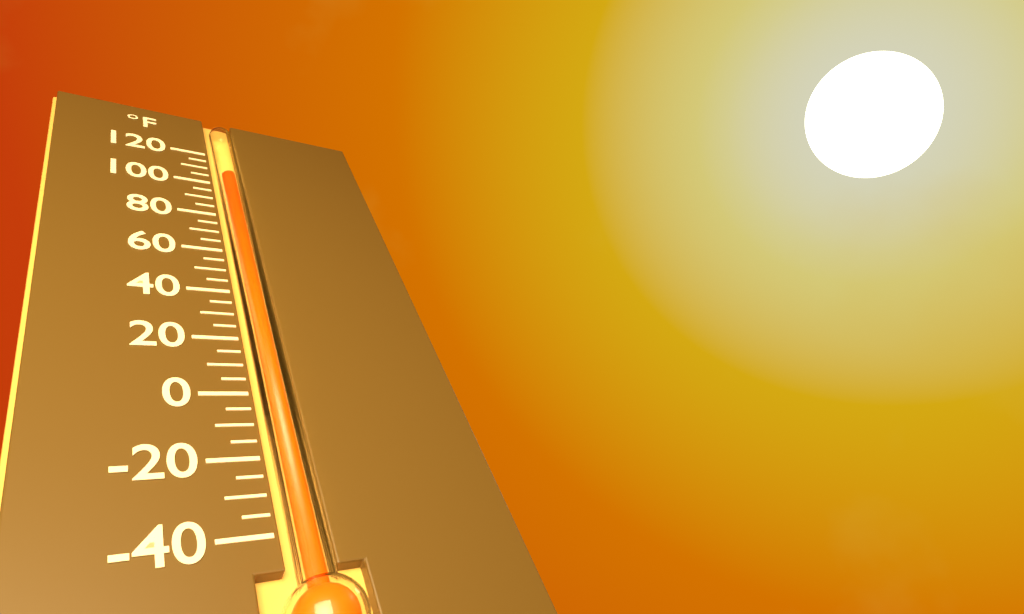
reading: 105 °F
